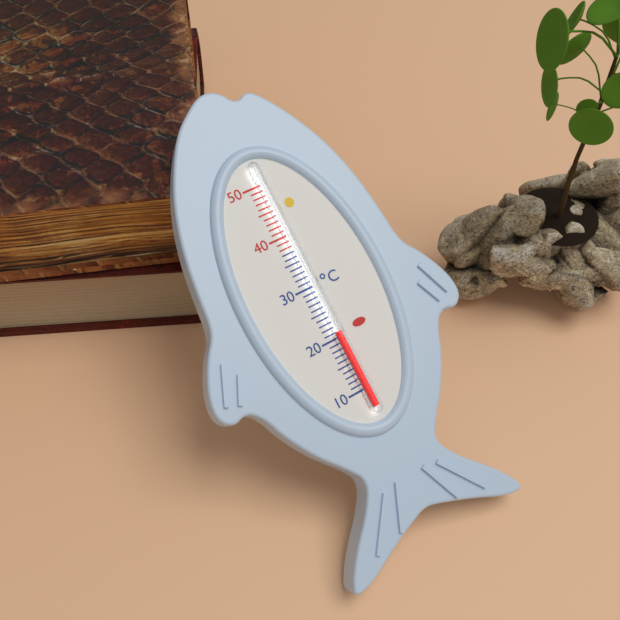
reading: 21 °C
